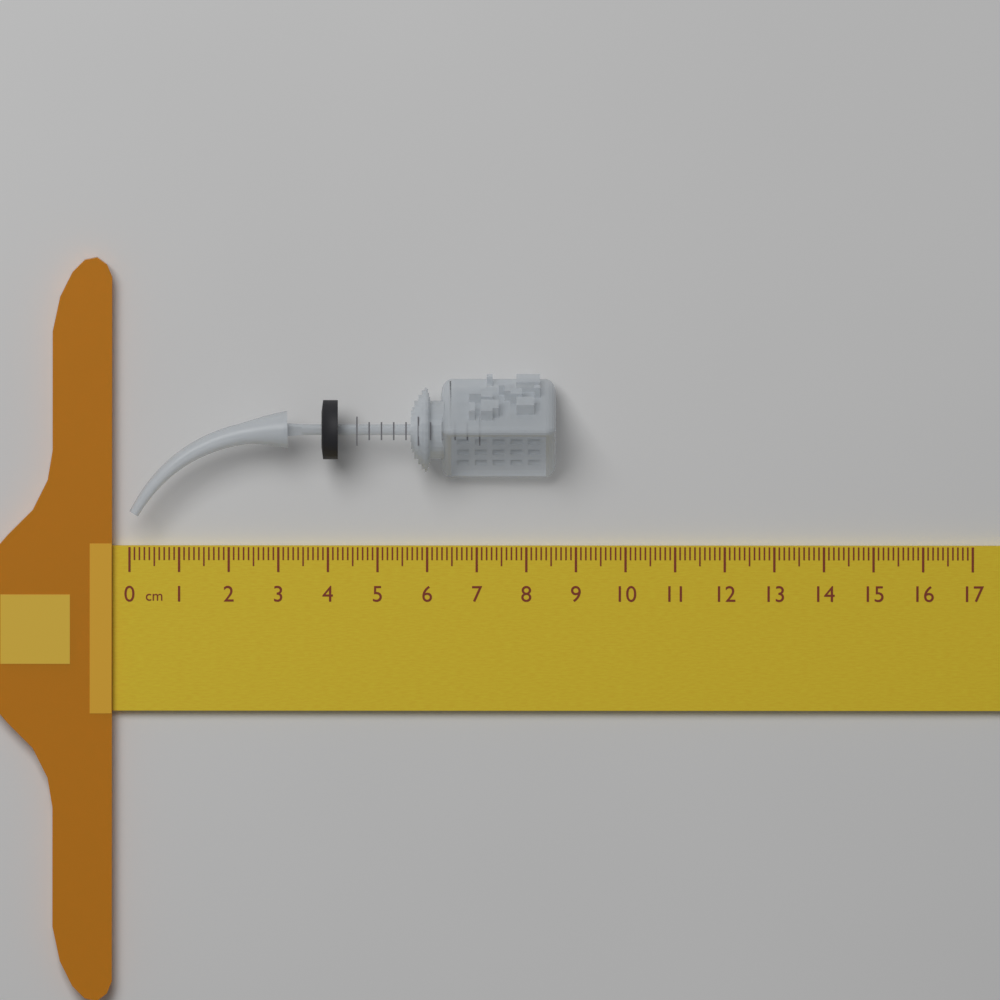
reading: 8.6 cm
